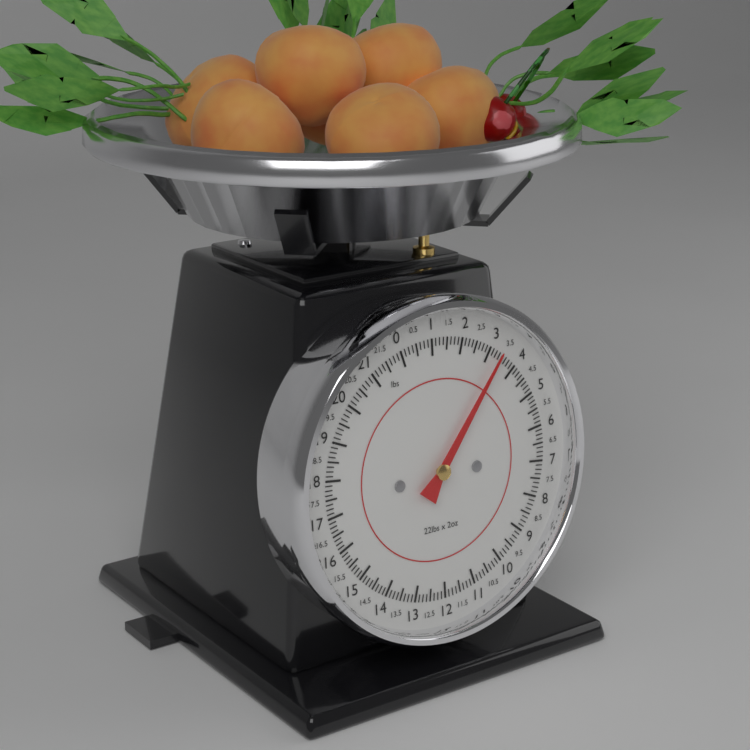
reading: 3.375 lbs
